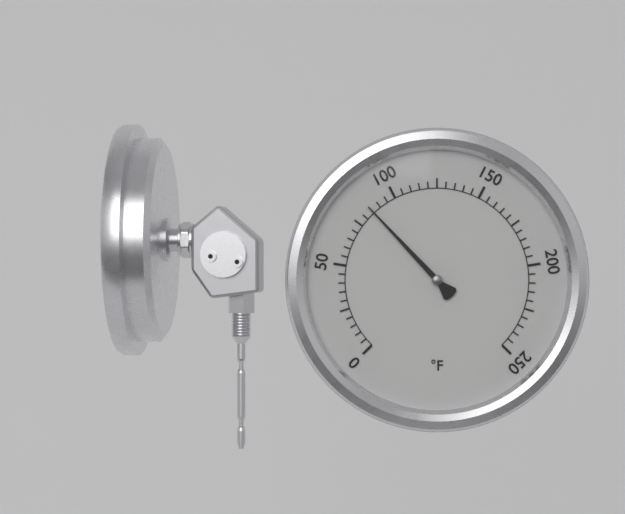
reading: 85 °F
